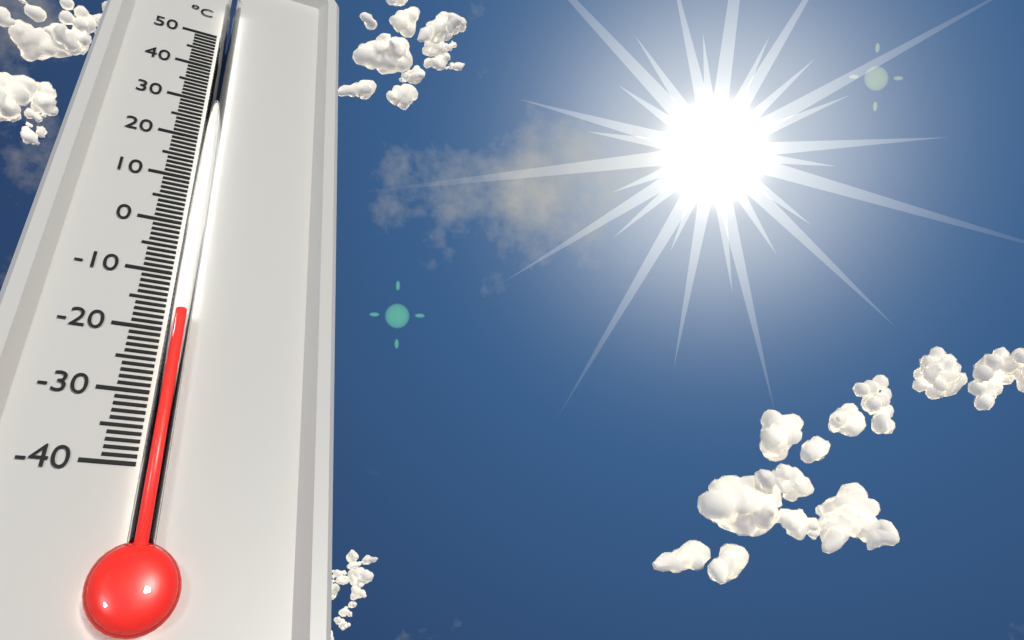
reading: -18 °C
